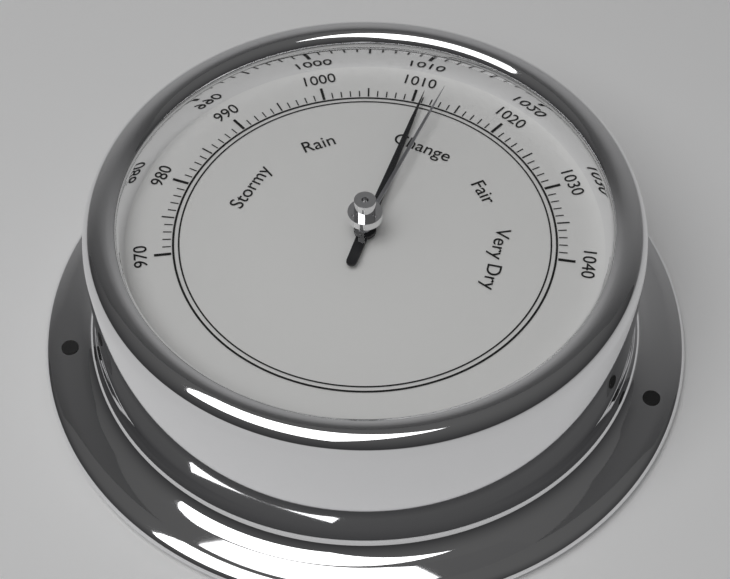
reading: 1011 (no unit)
